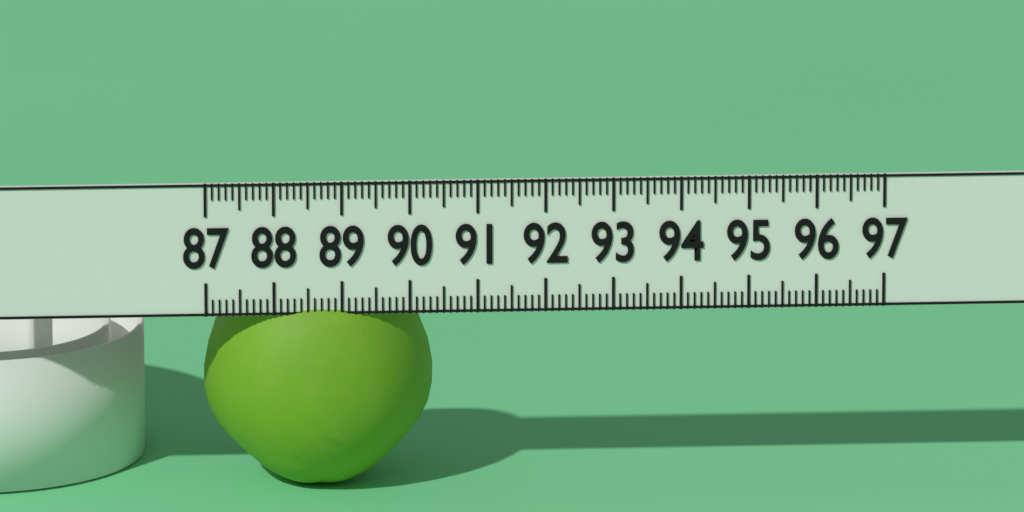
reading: 90.4 (no unit)
